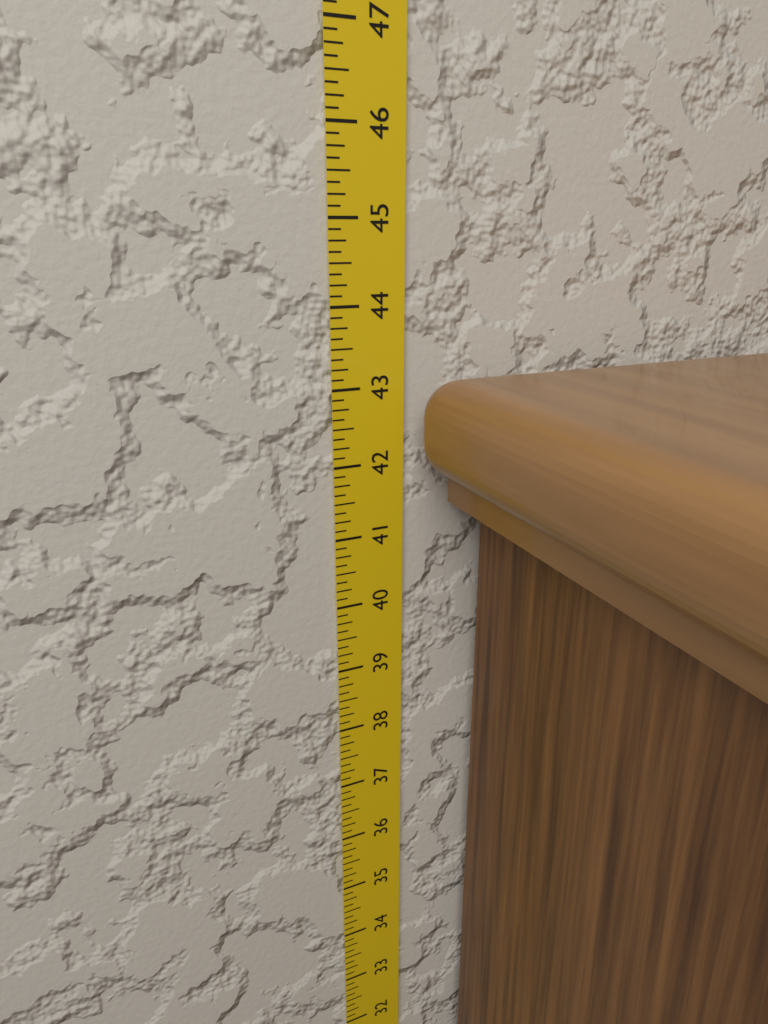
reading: 43.125 in
